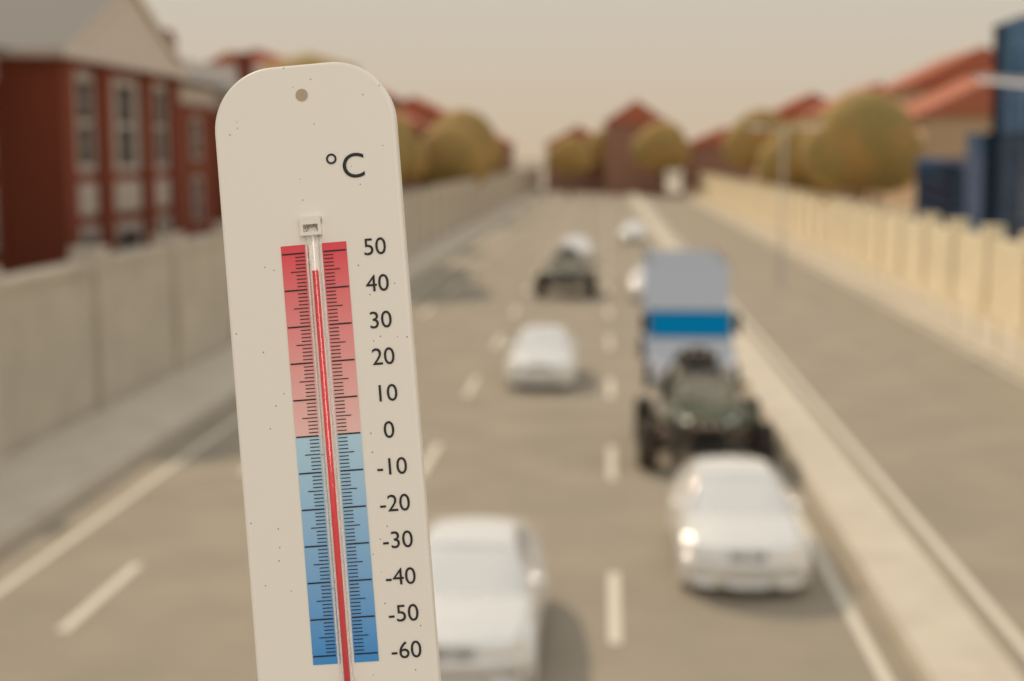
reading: 45 °C
